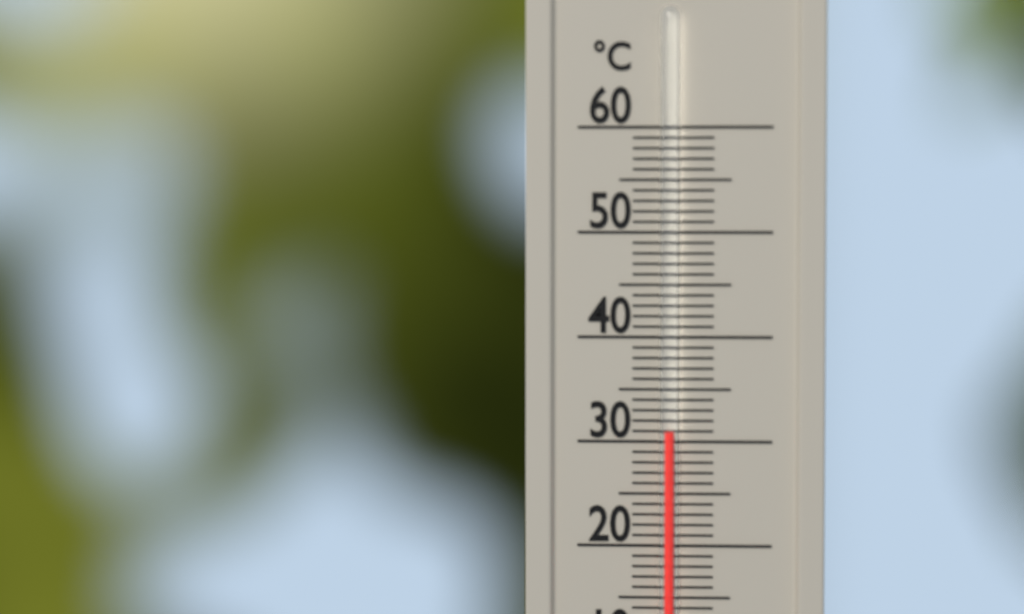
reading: 31 °C
